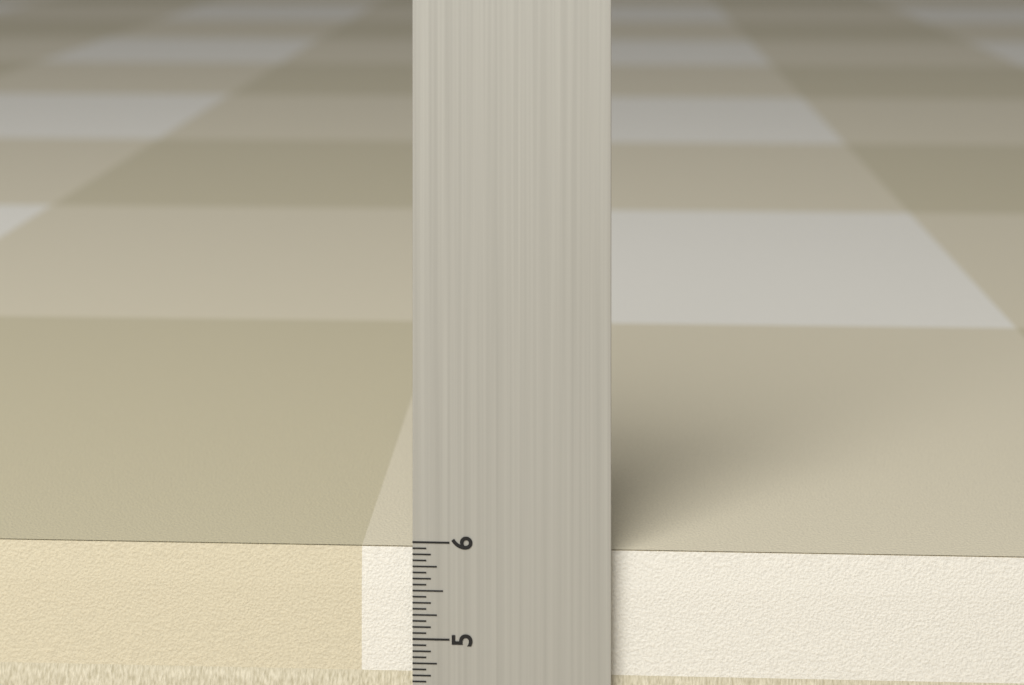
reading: 5.8750 in
